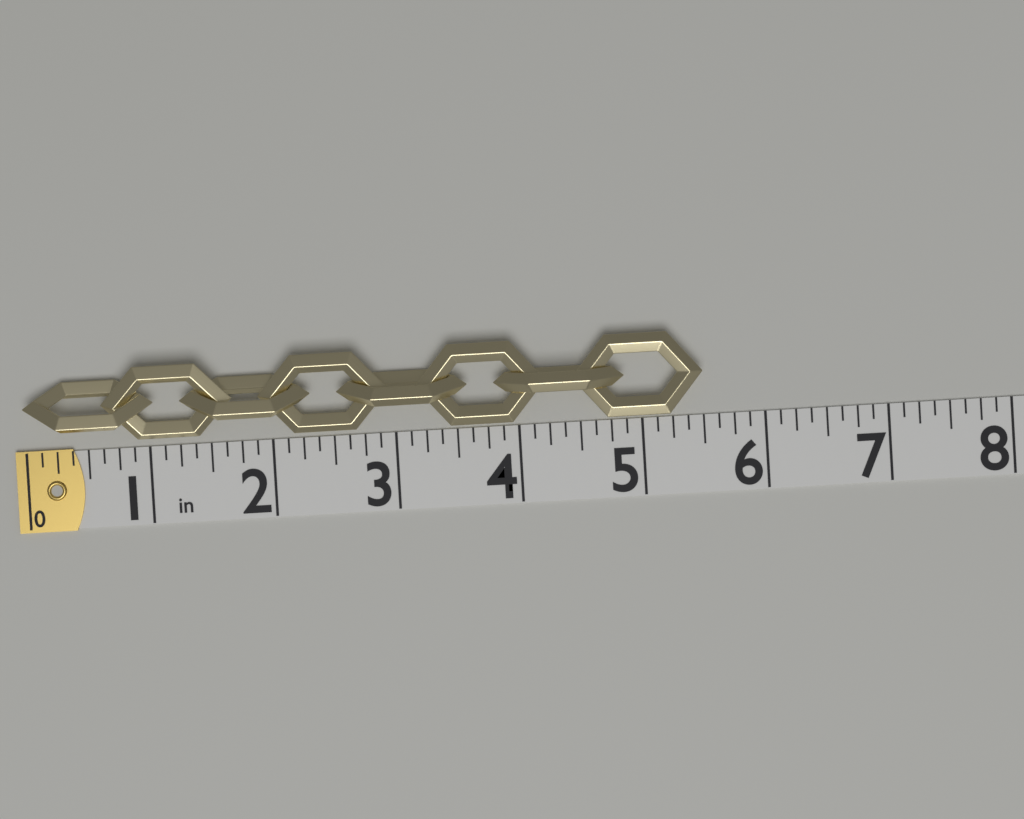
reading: 5.500 in
